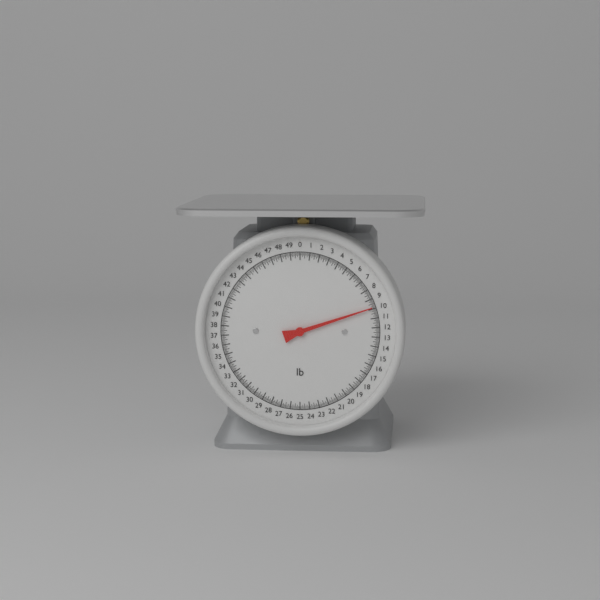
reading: 9.875 lb
